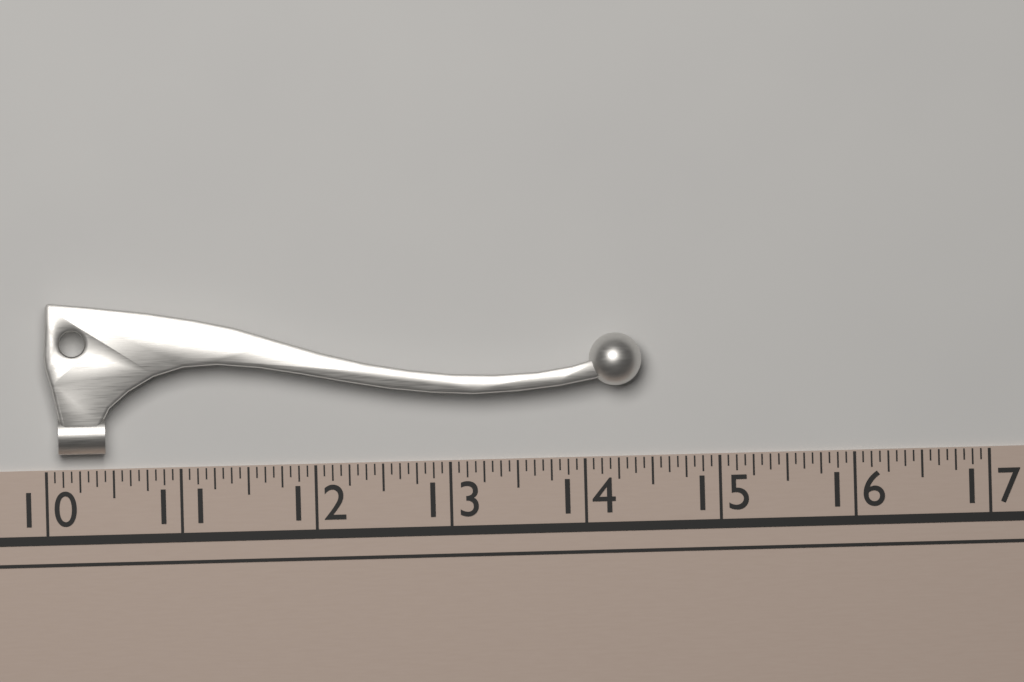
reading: 14.4375 (no unit)
